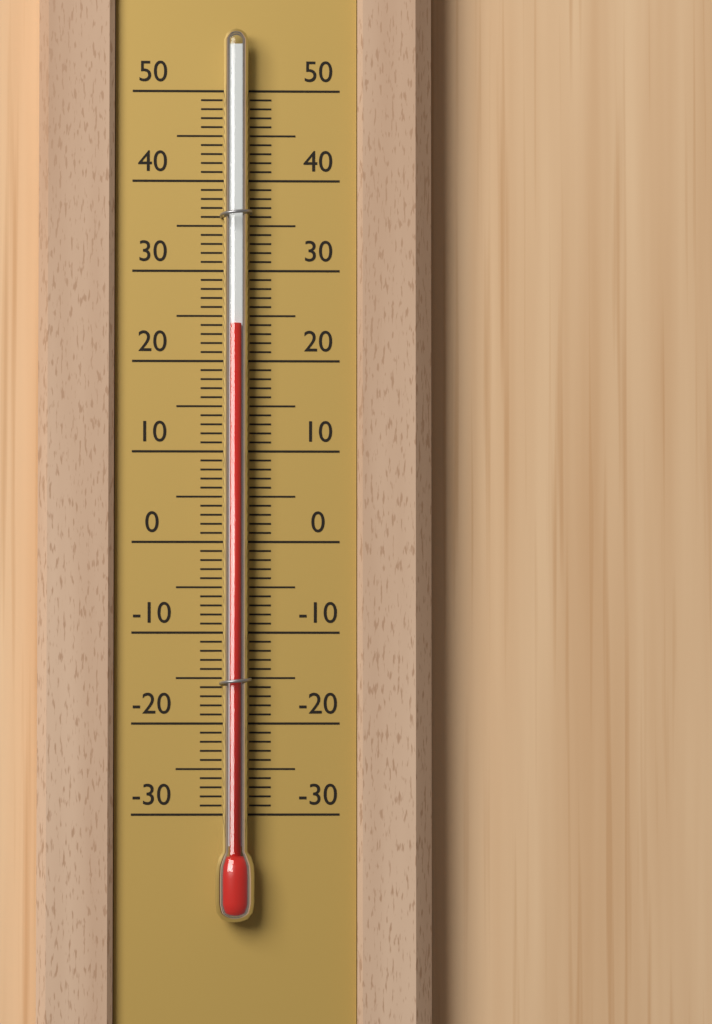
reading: 24 (no unit)
